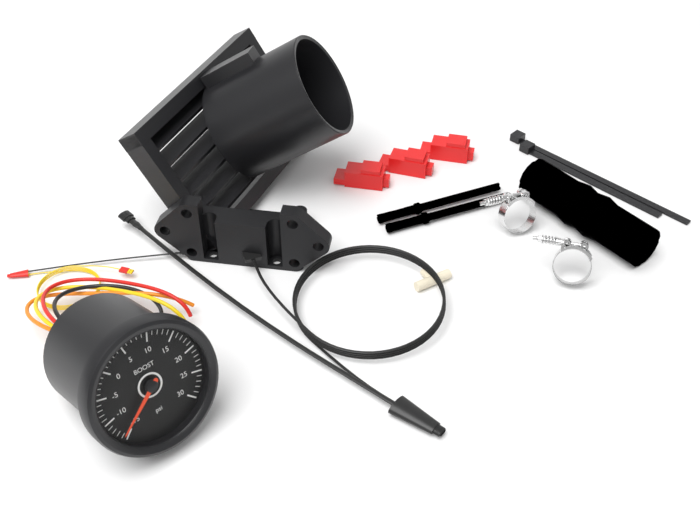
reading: -14 psi
